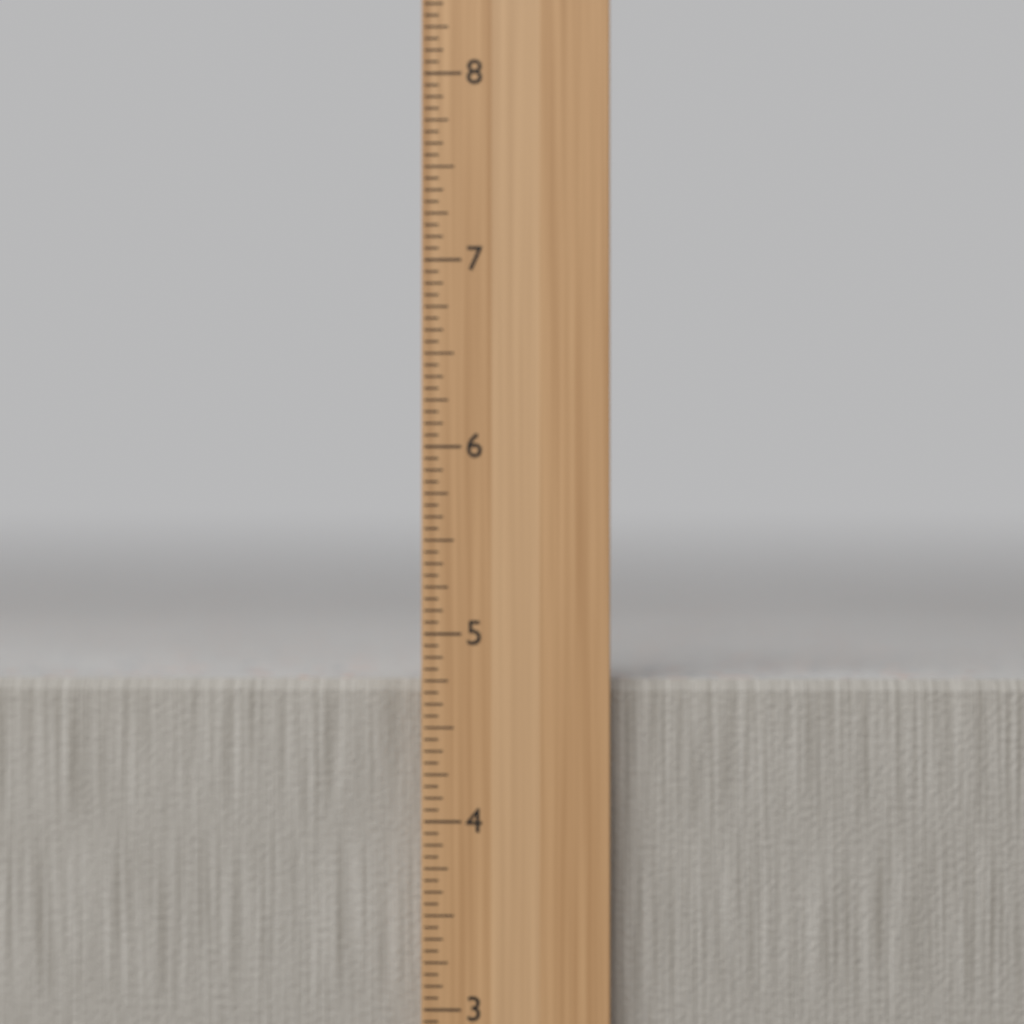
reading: 4.7500 in
